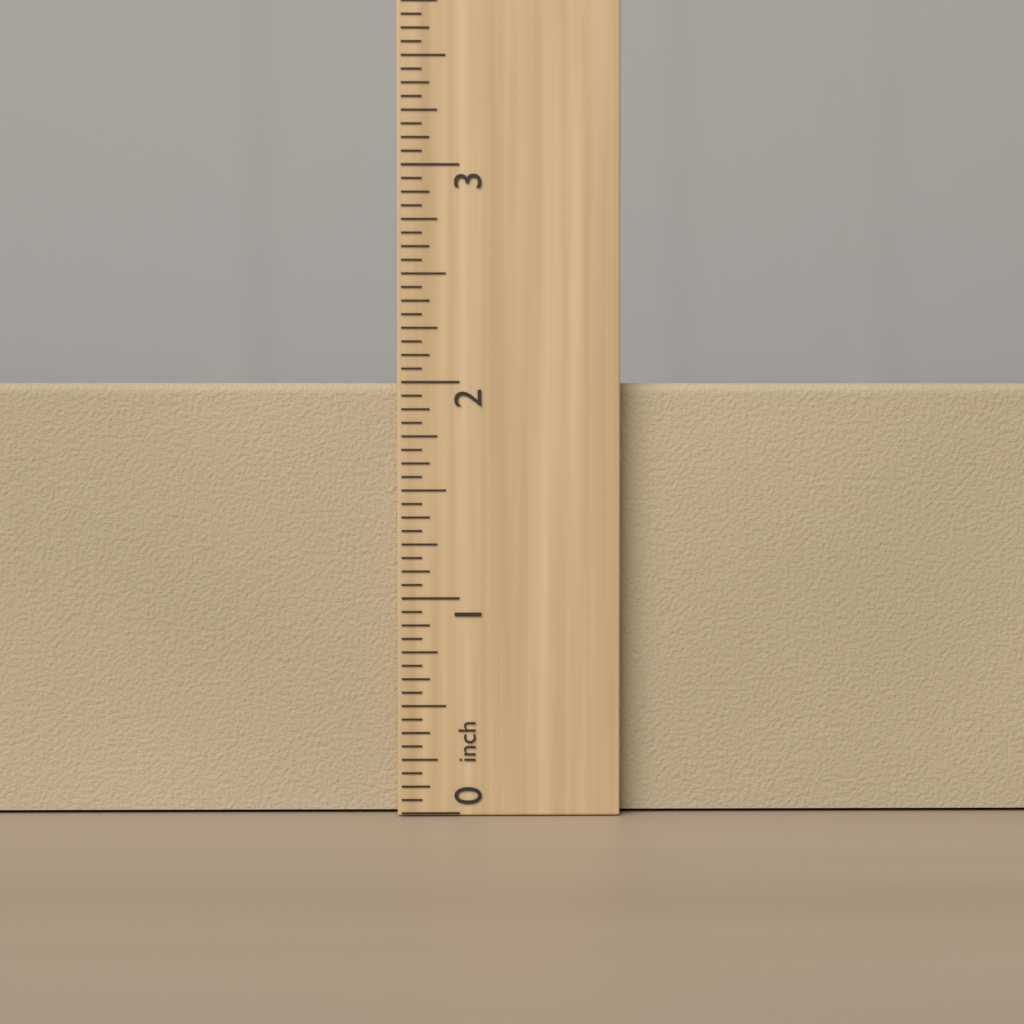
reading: 2.0000 inch
